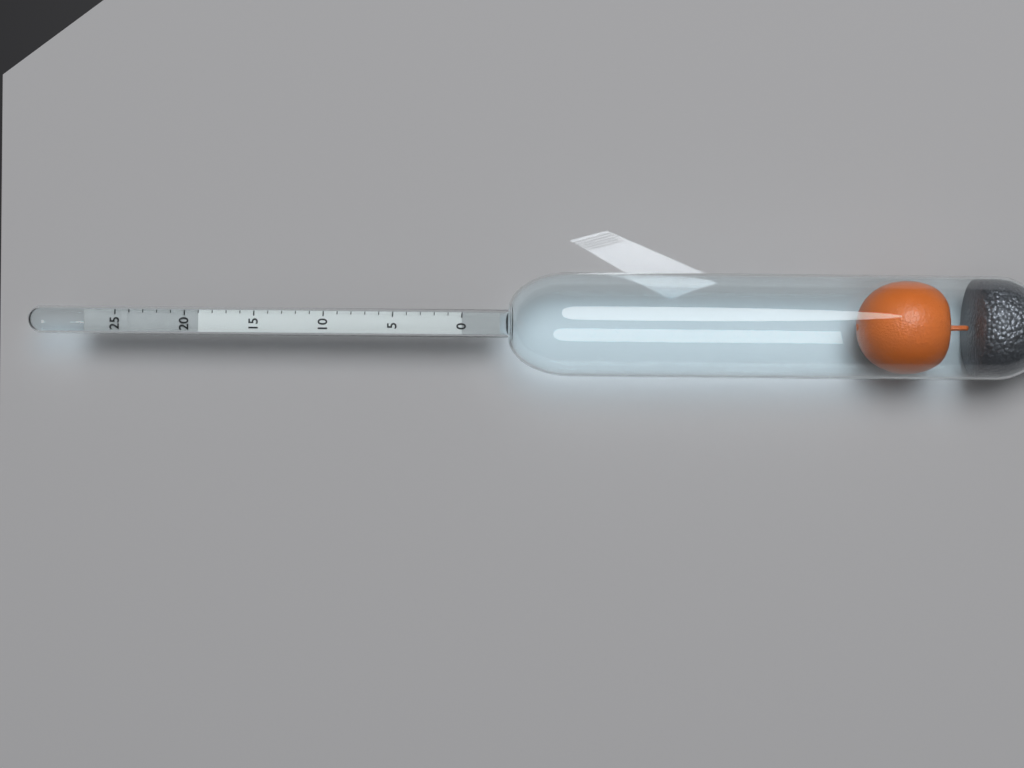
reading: 19 (no unit)
